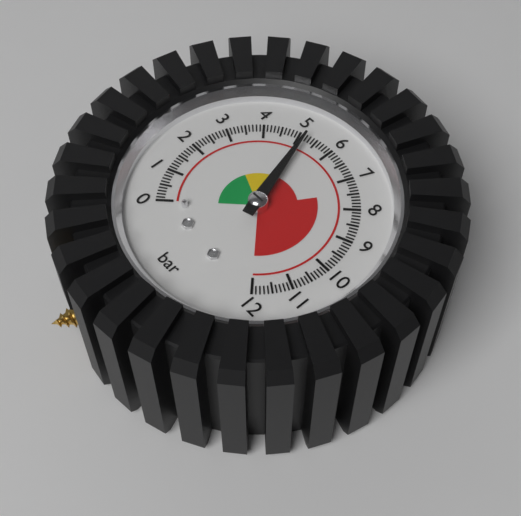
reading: 5.2 bar
